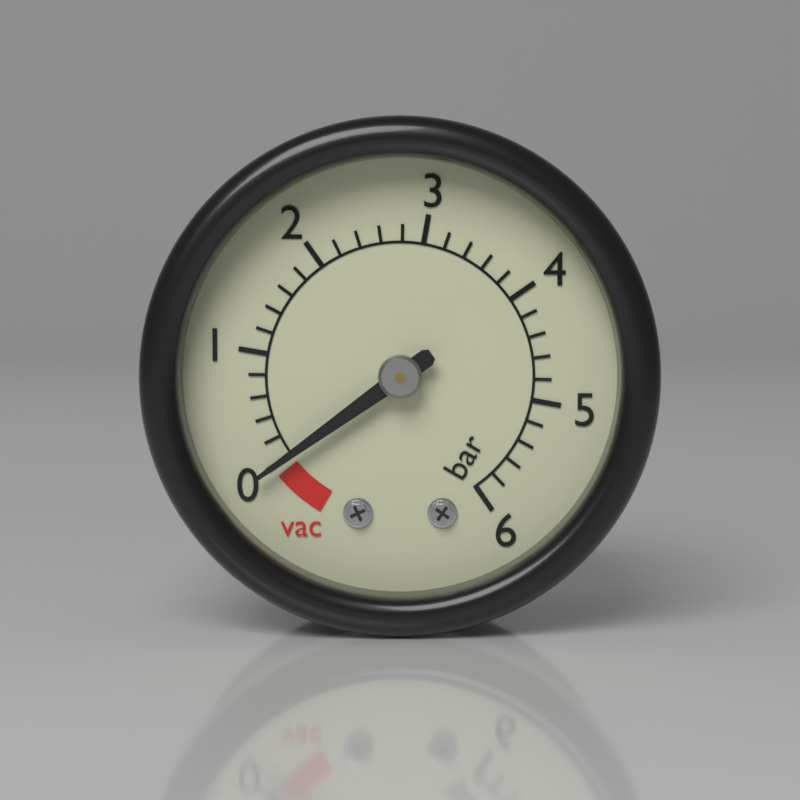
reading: 0.0 bar
